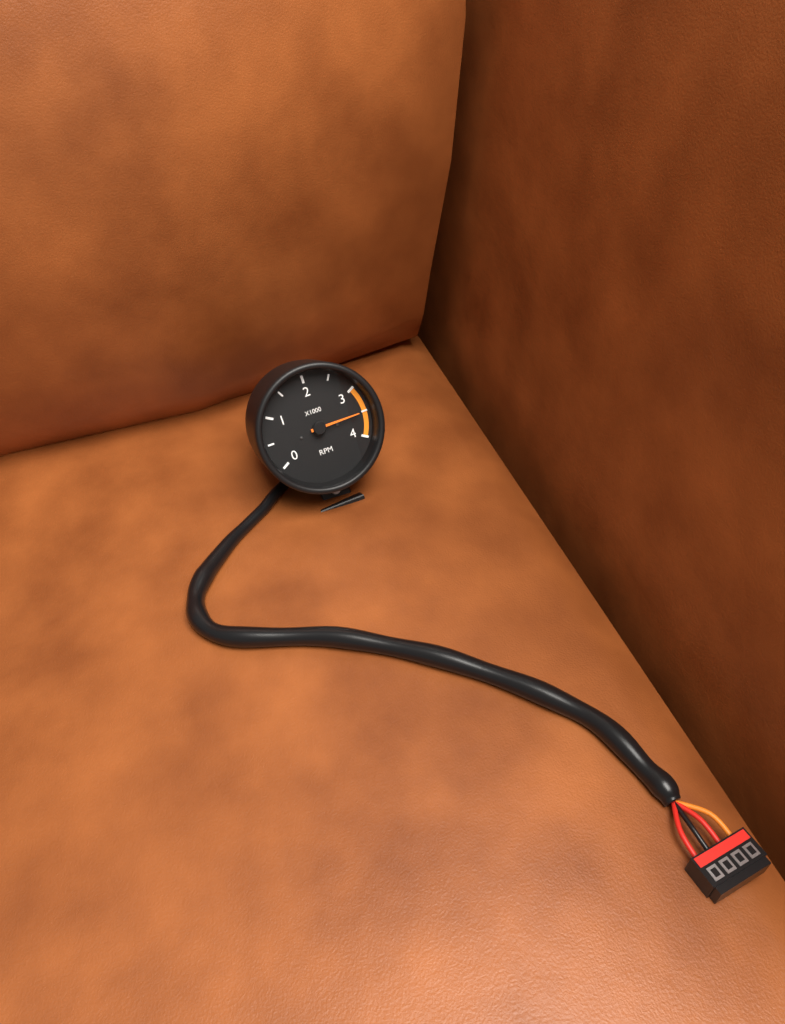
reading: 3500 RPM
